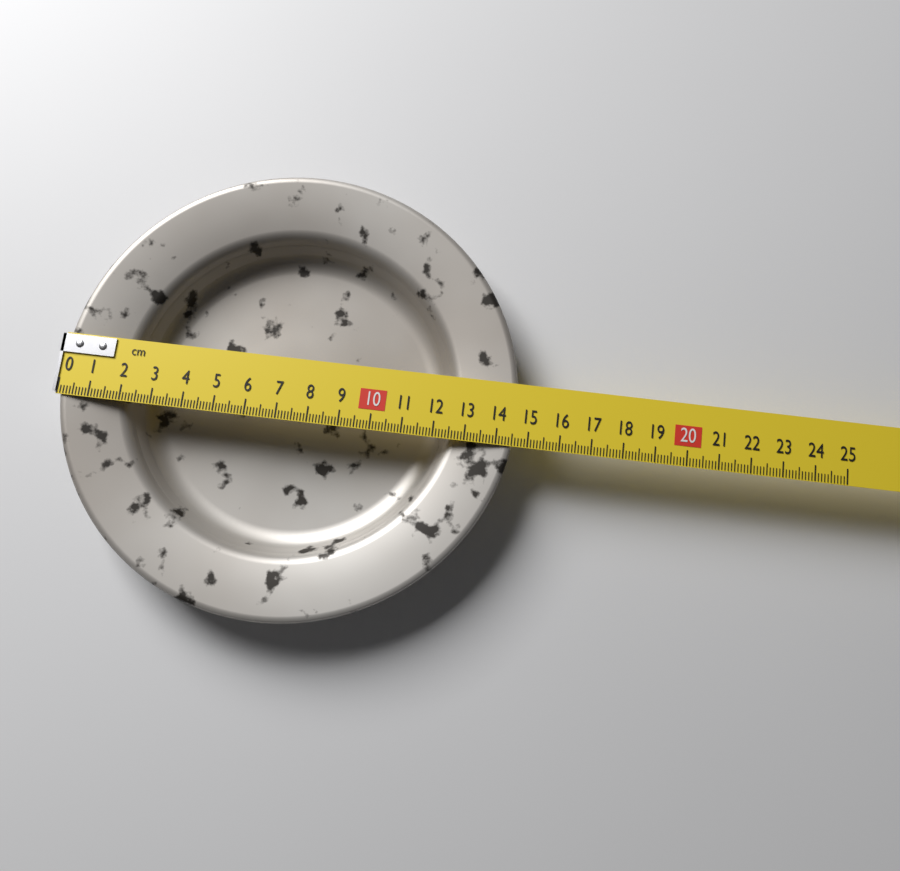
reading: 14.6 cm
